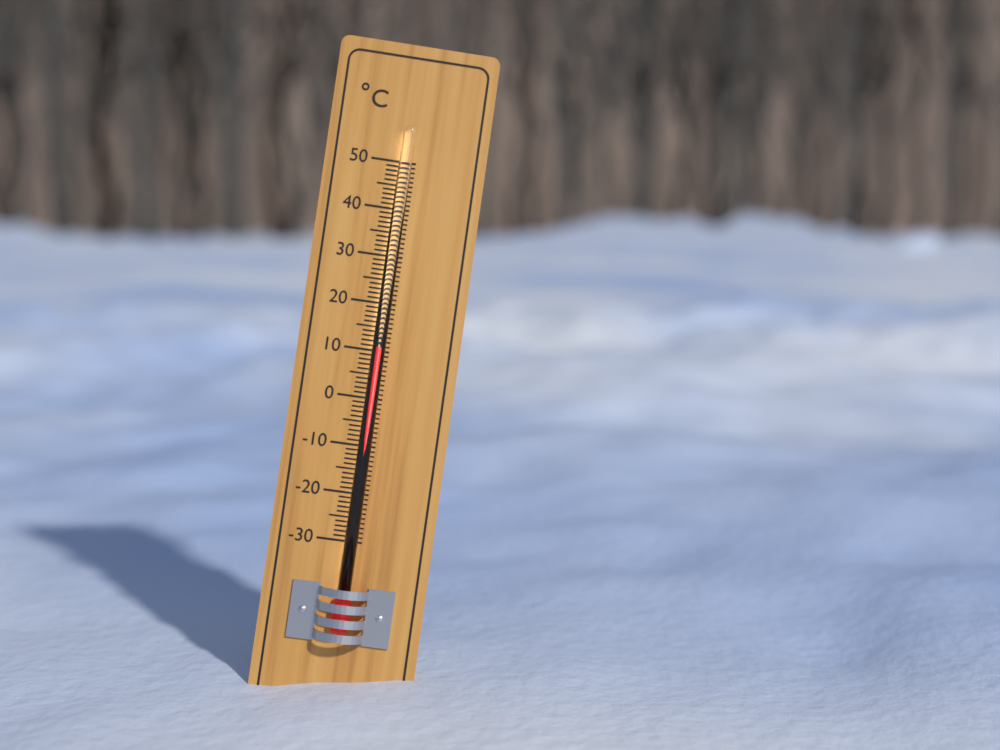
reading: 11 °C
